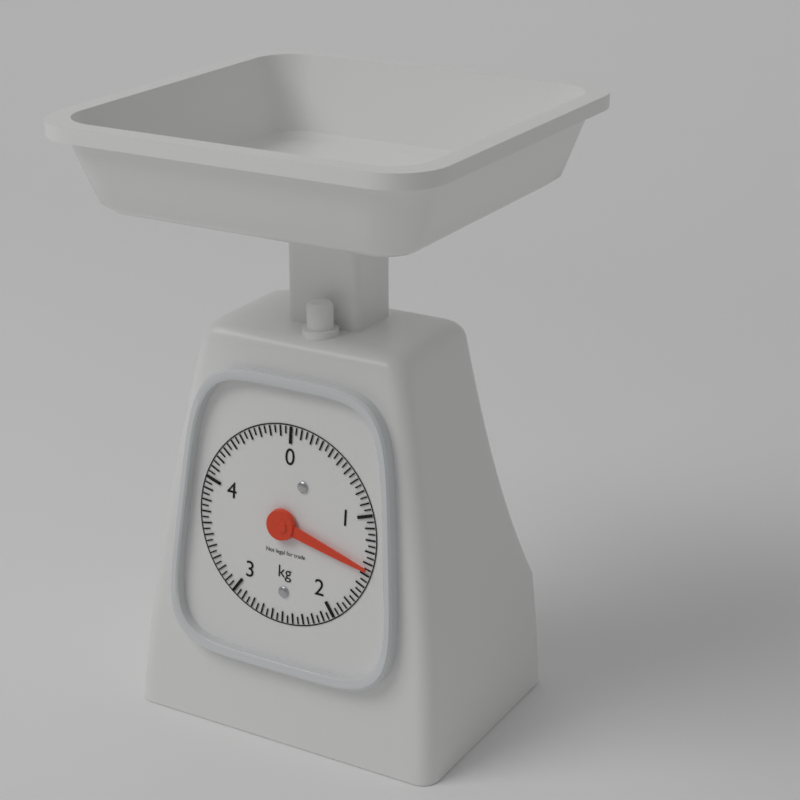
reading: 1.45 kg
